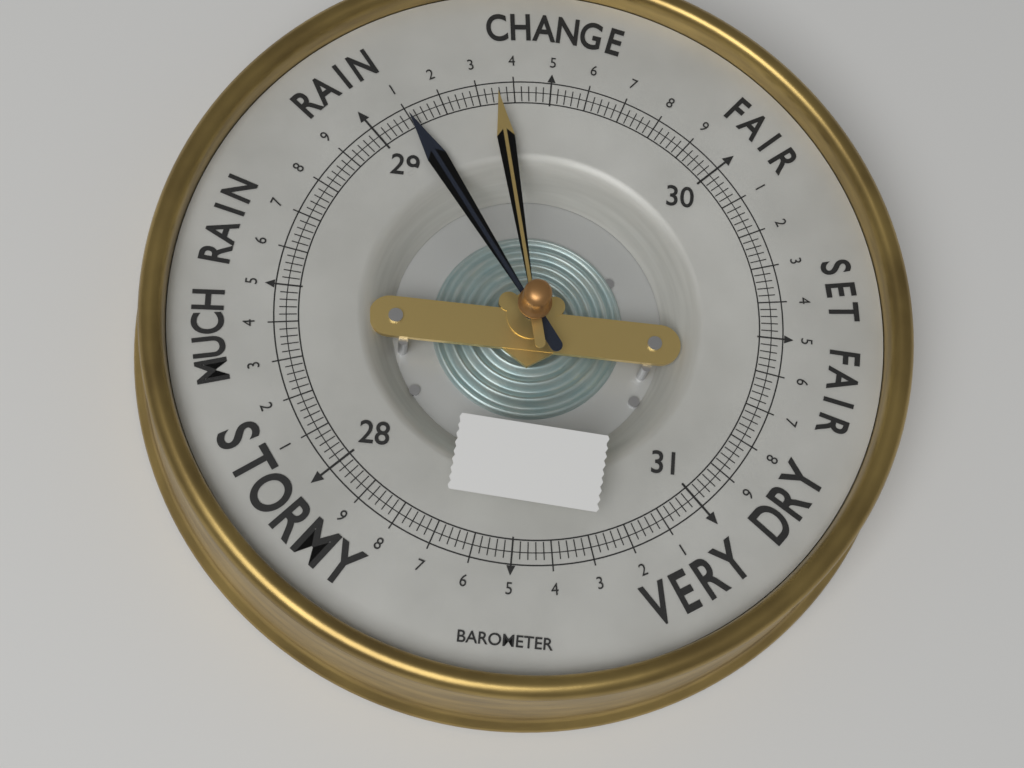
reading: 29.10 (no unit)
